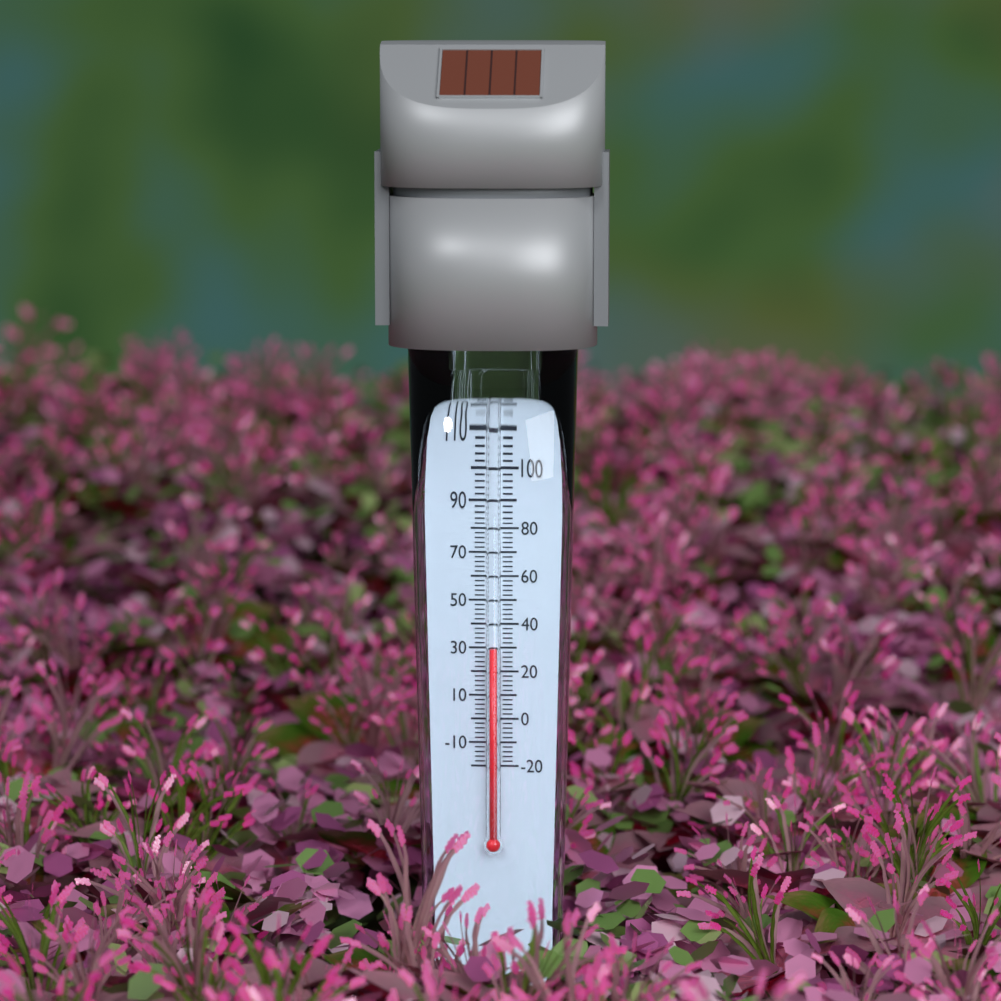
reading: 30 °F
